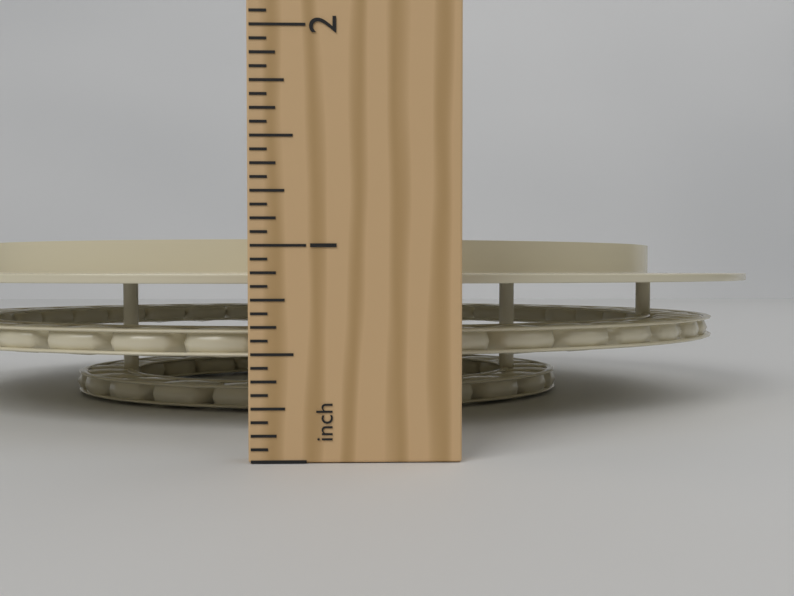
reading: 1.0625 in
